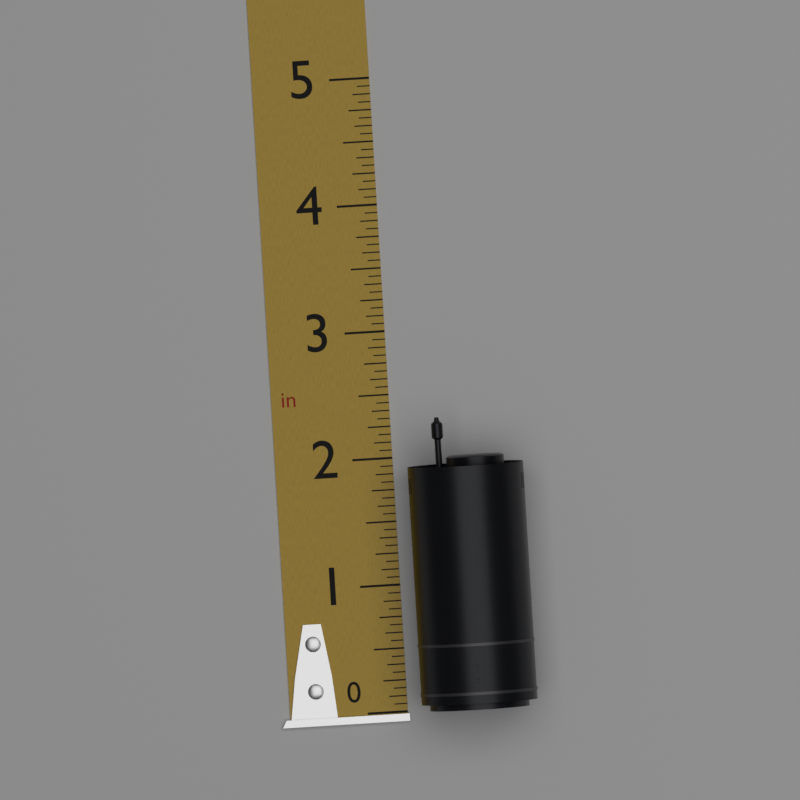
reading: 2.3125 in
